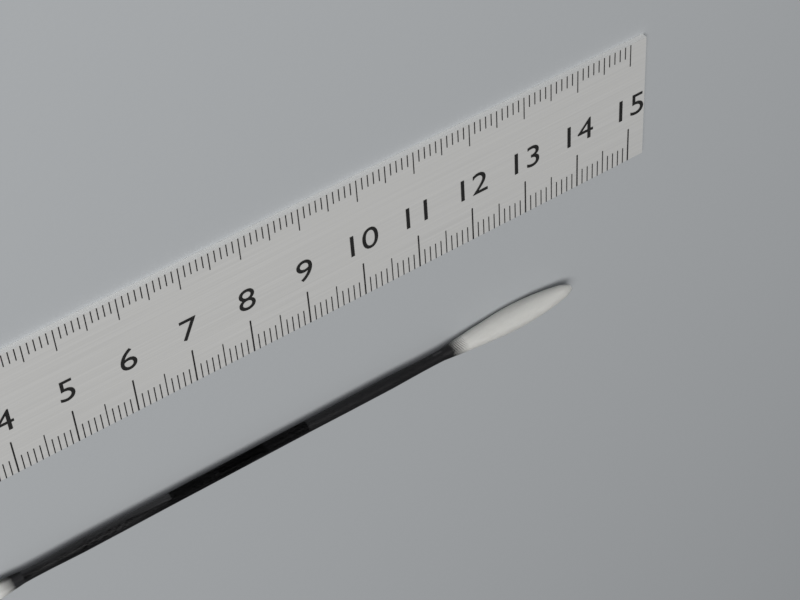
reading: 13.8 cm
